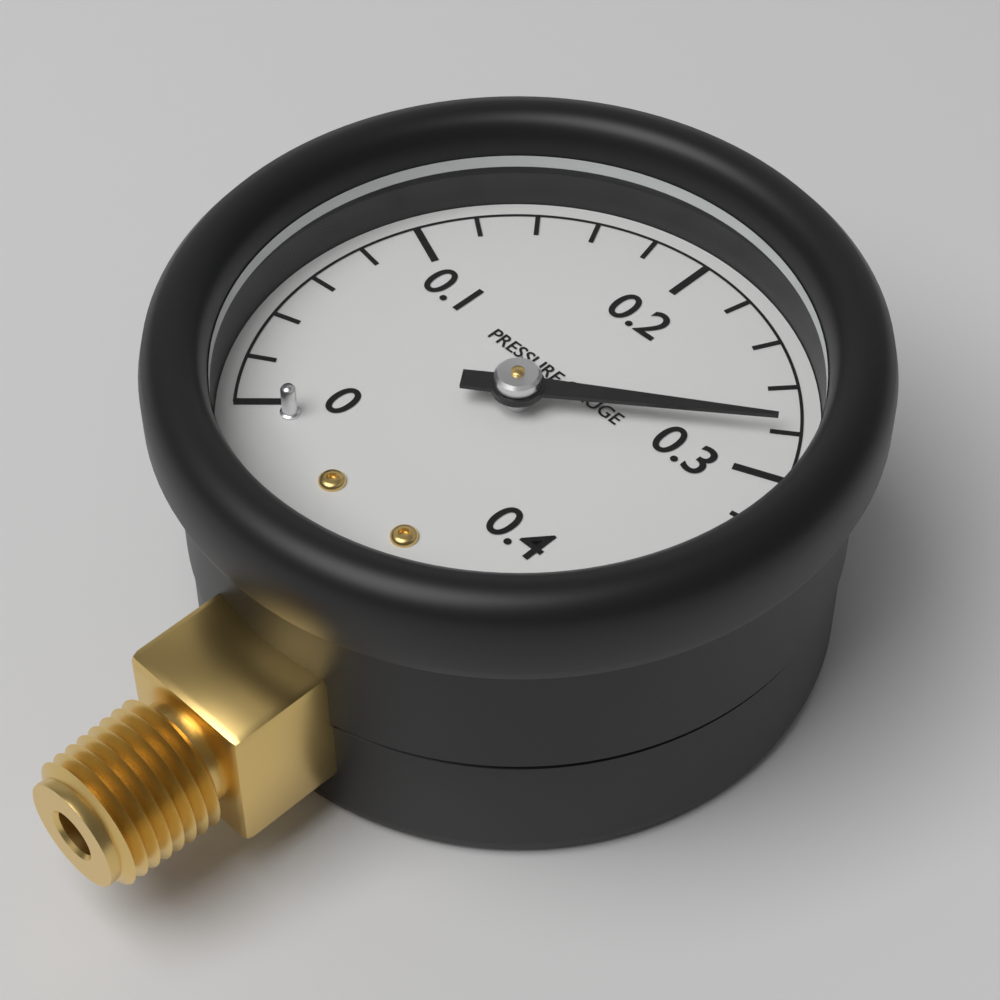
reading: 0.28 (no unit)
